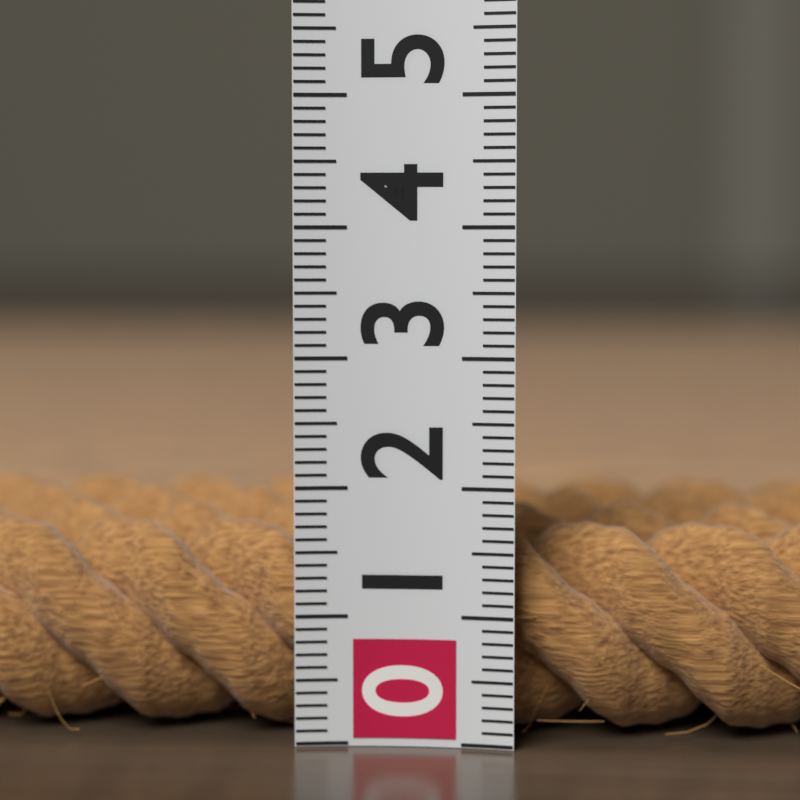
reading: 1.7 (no unit)
